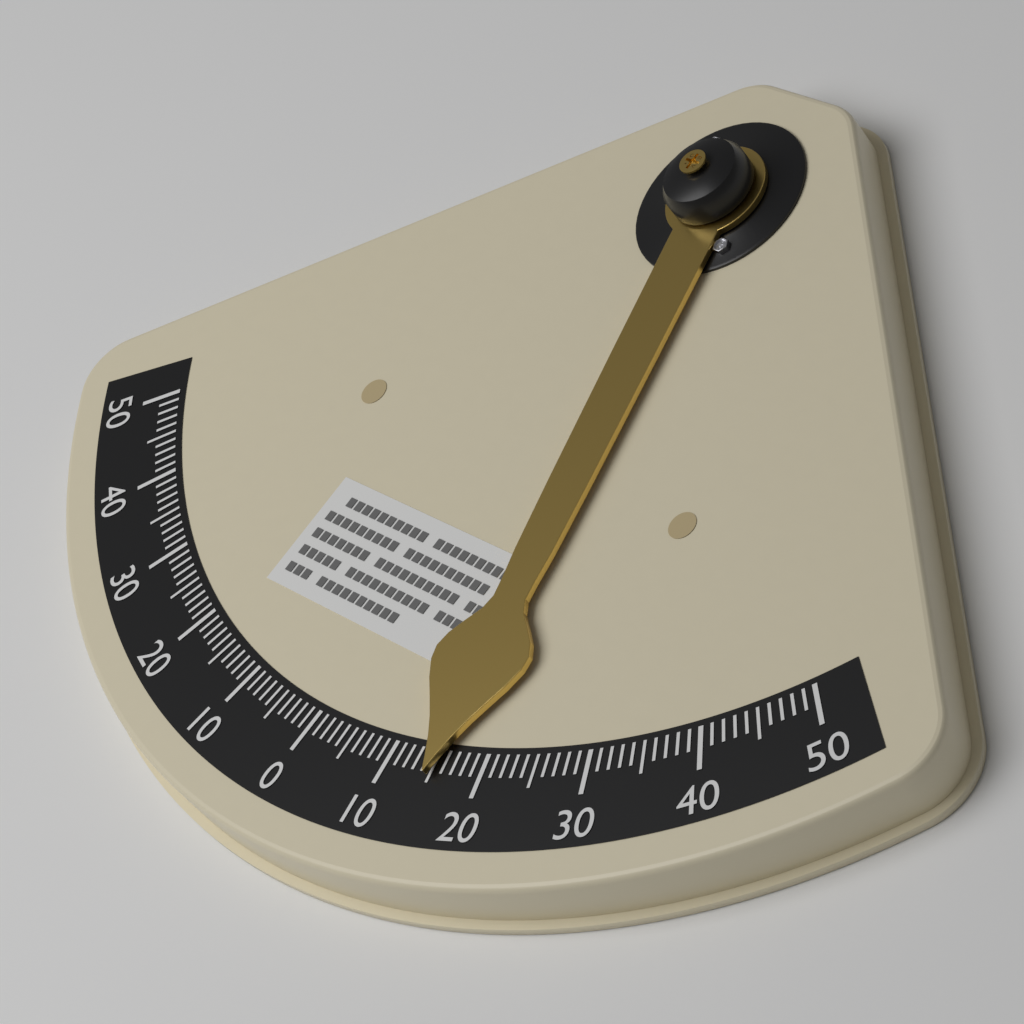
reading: 15 °
